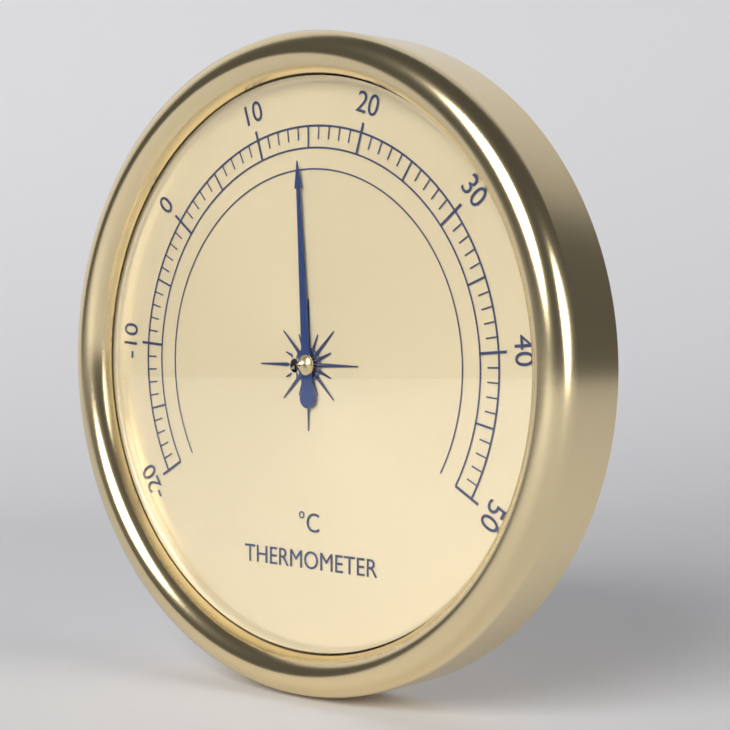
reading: 14 °C
